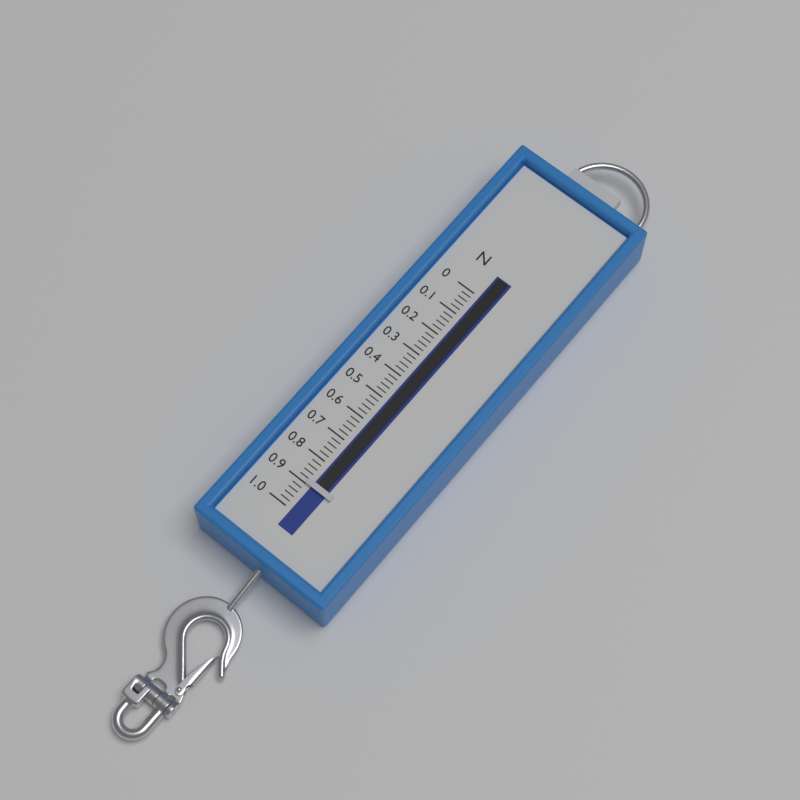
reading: 0.90 N
